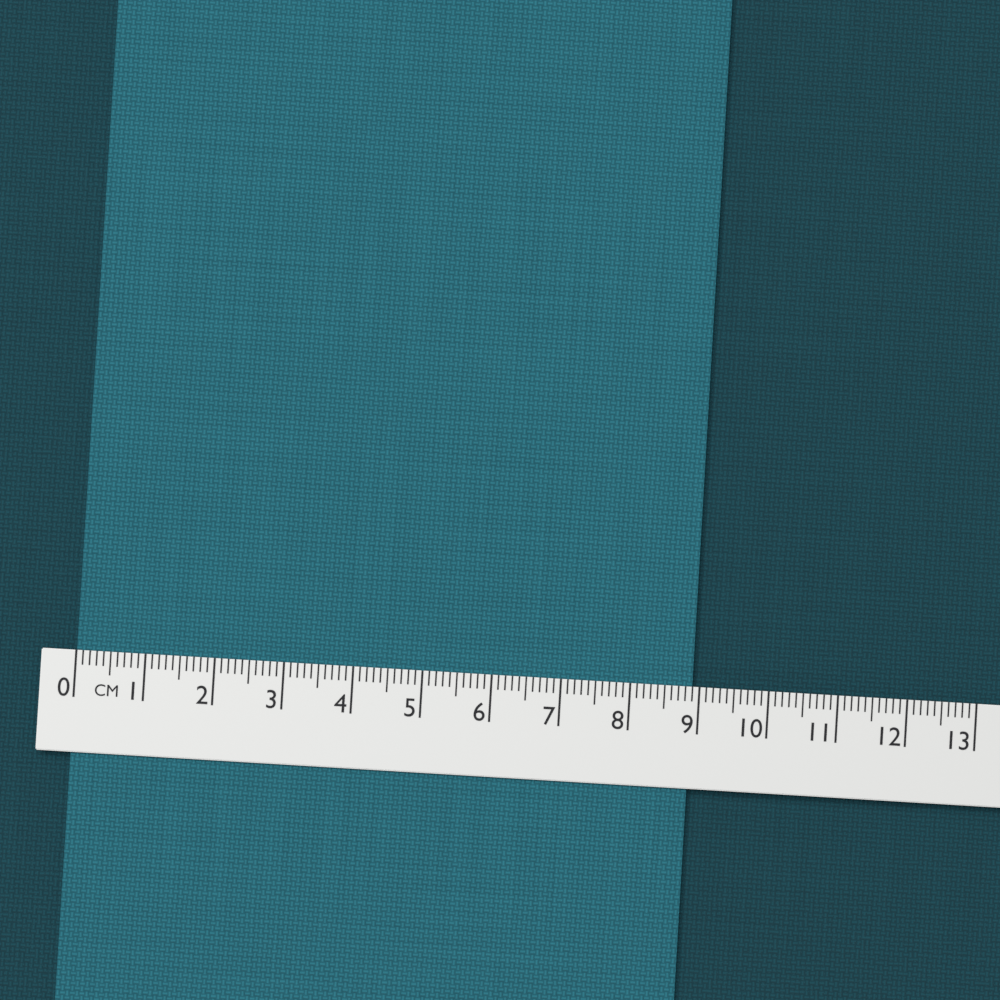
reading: 8.9 cm
